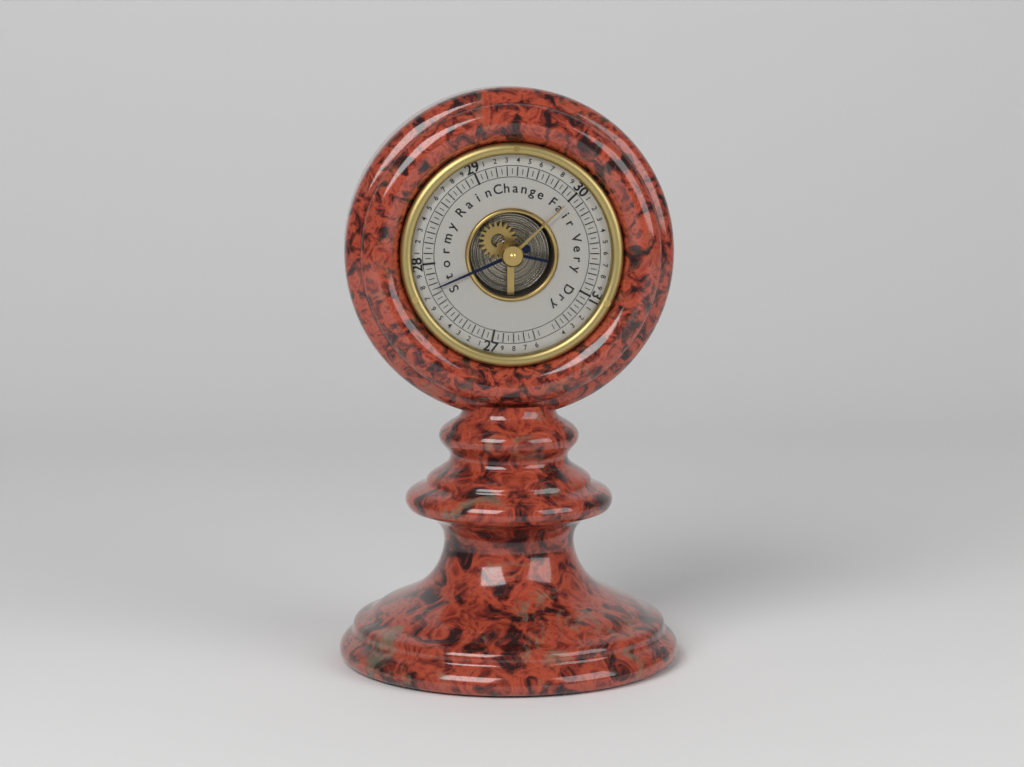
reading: 27.75 (no unit)
